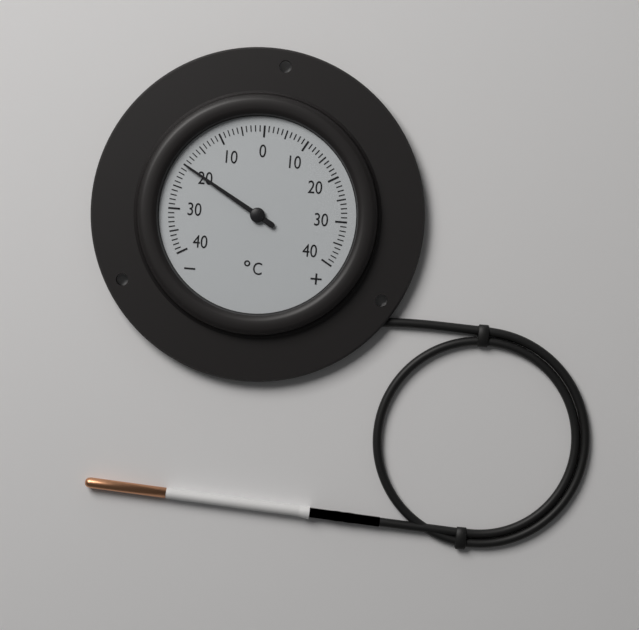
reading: -20 °C
